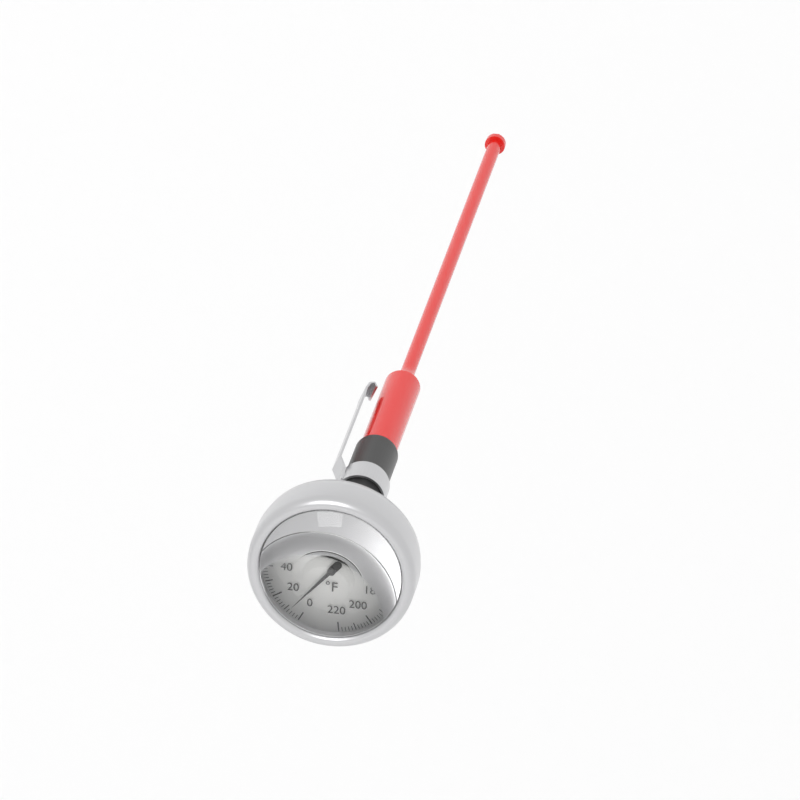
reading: 8 °F
